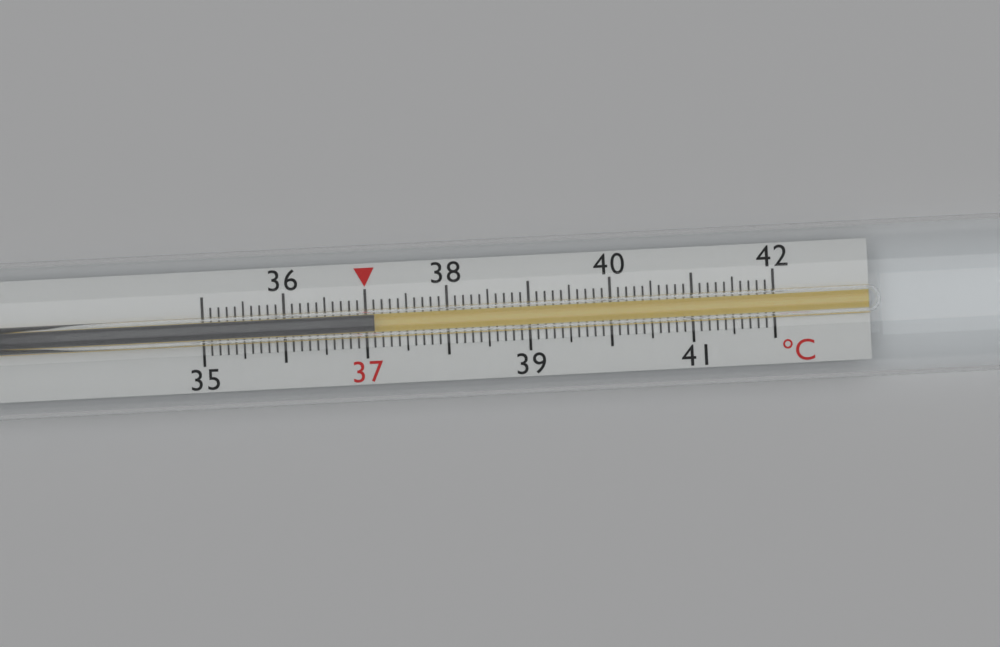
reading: 37.1 °C
